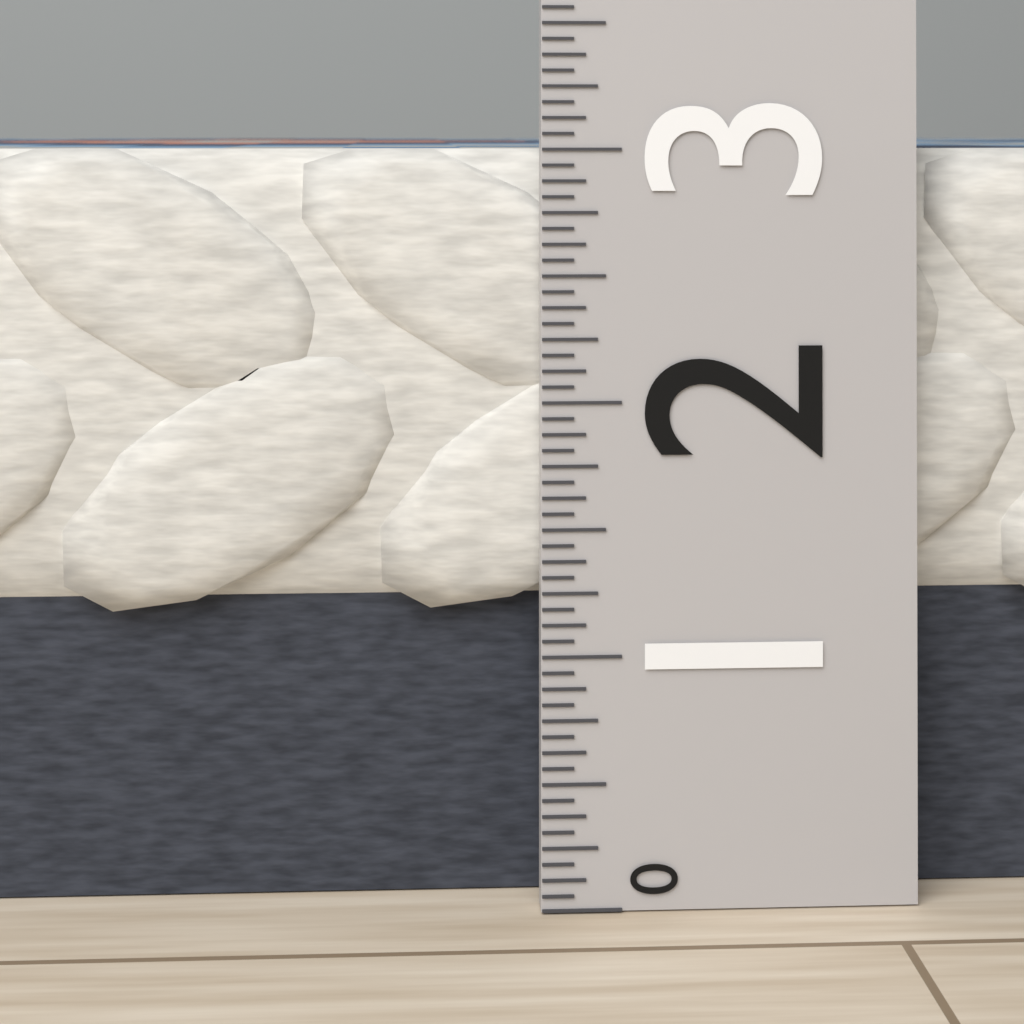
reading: 3.0000 (no unit)
